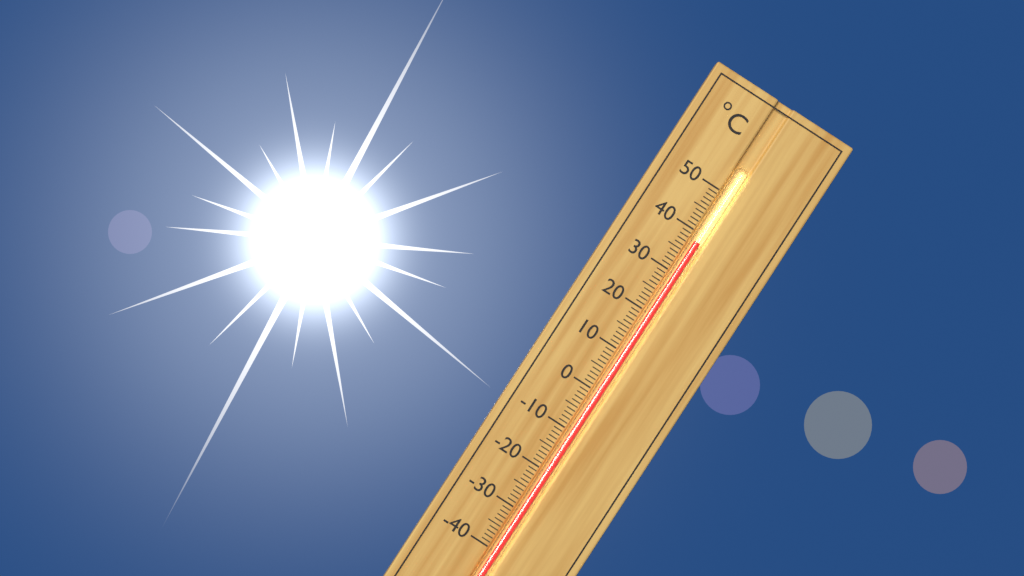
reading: 38 °C
